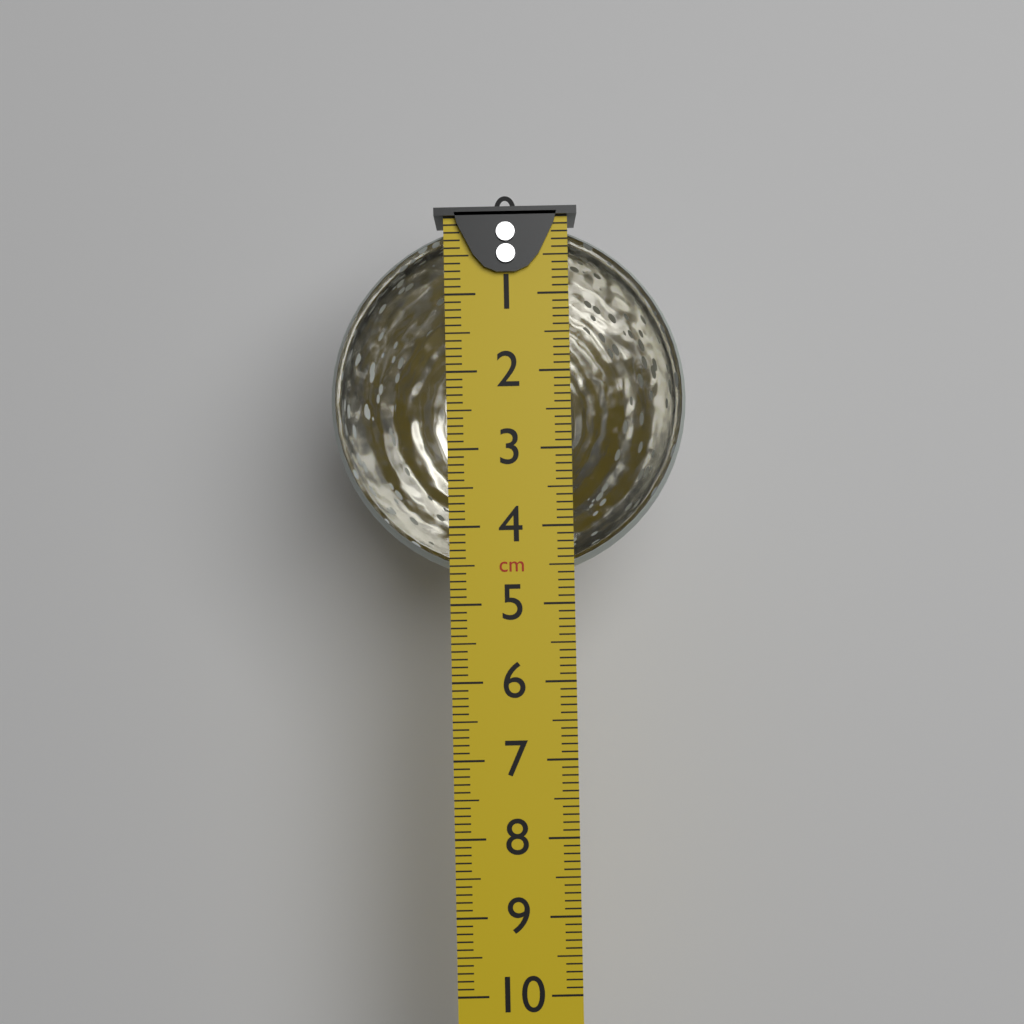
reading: 4.7 cm
